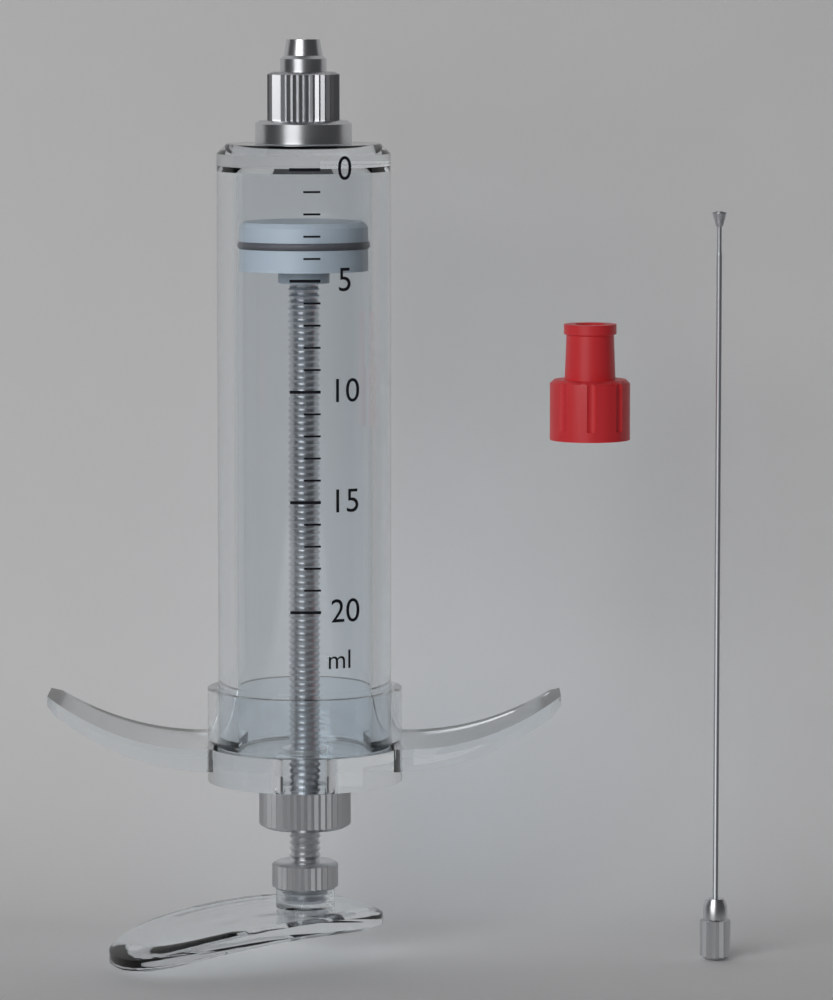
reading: 2.5 ml
